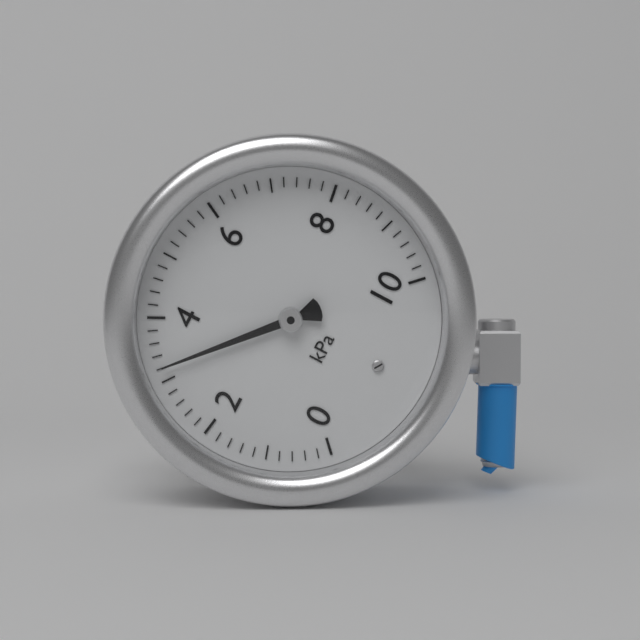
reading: 3.2 kPa
